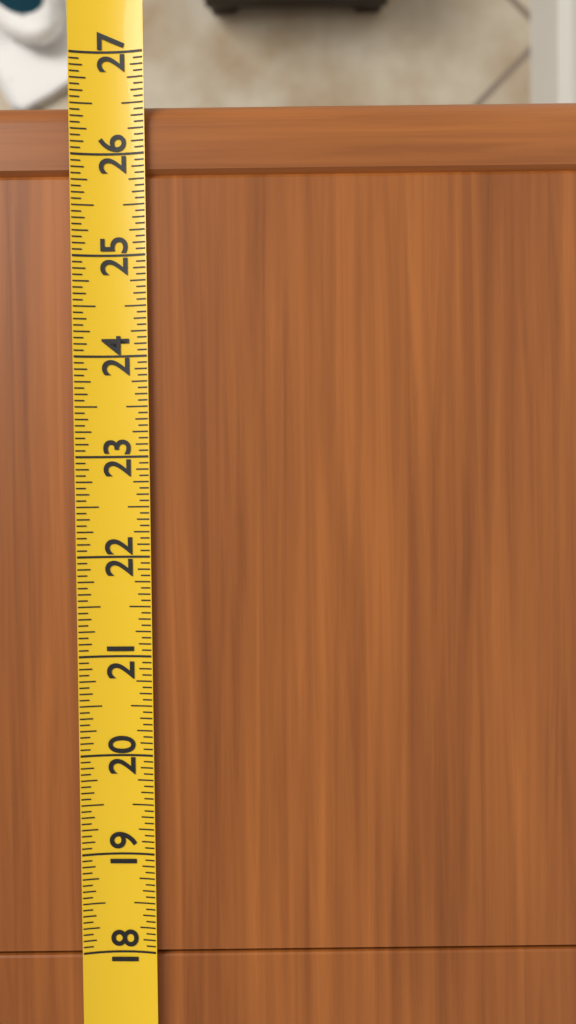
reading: 26.5625 (no unit)
